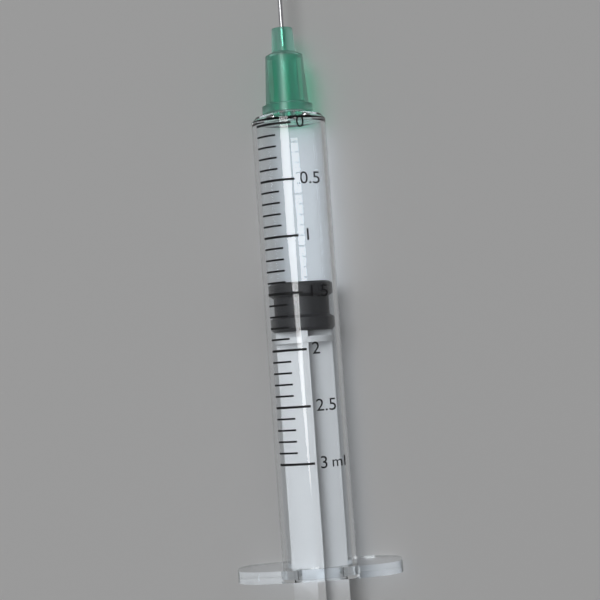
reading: 1.4 ml
